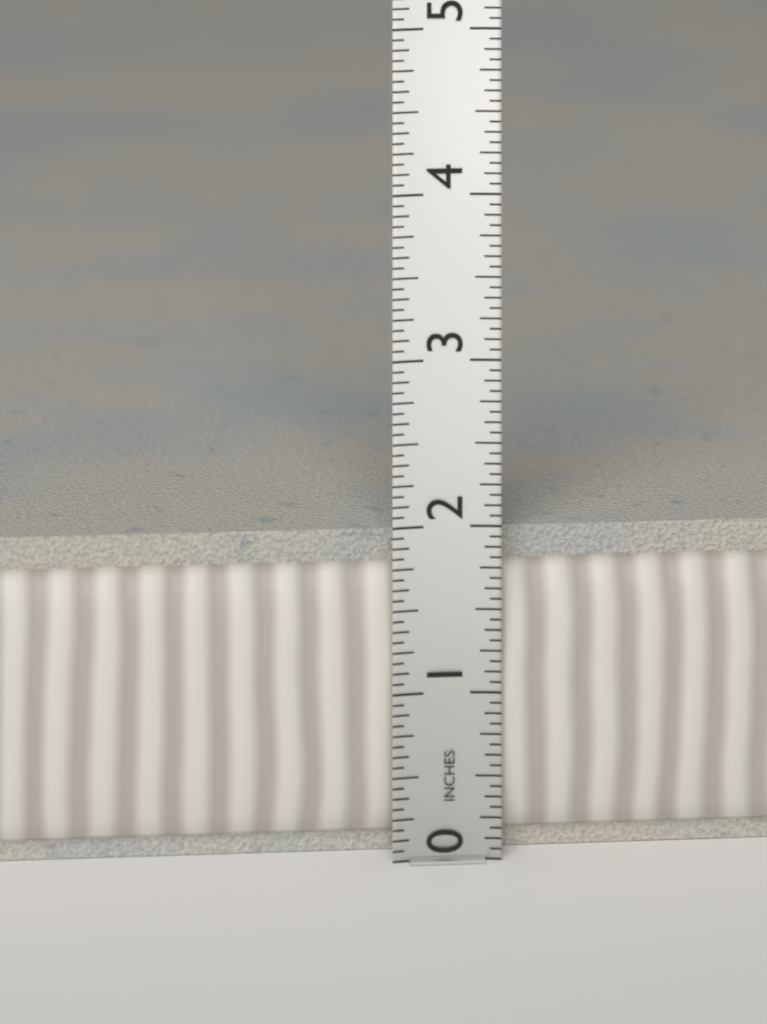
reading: 1.9375 in
